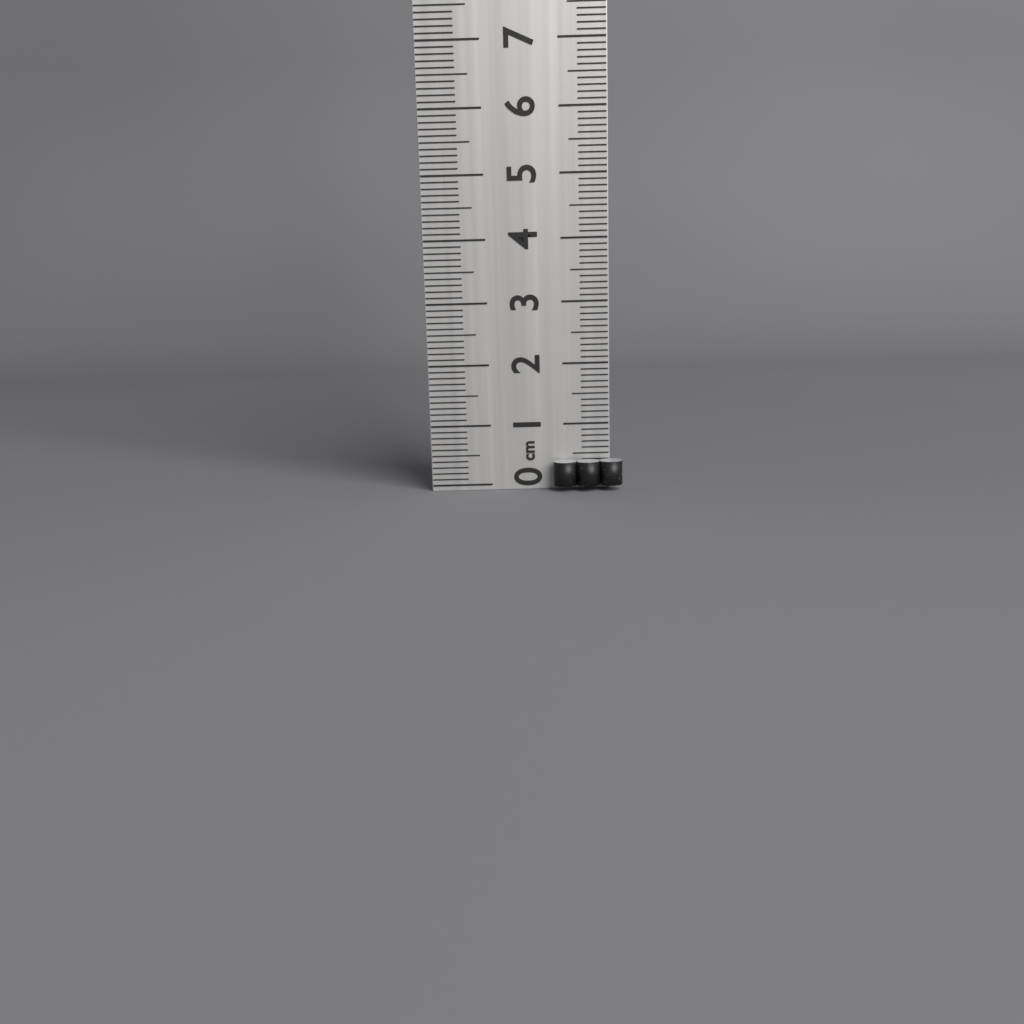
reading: 0.4 cm
